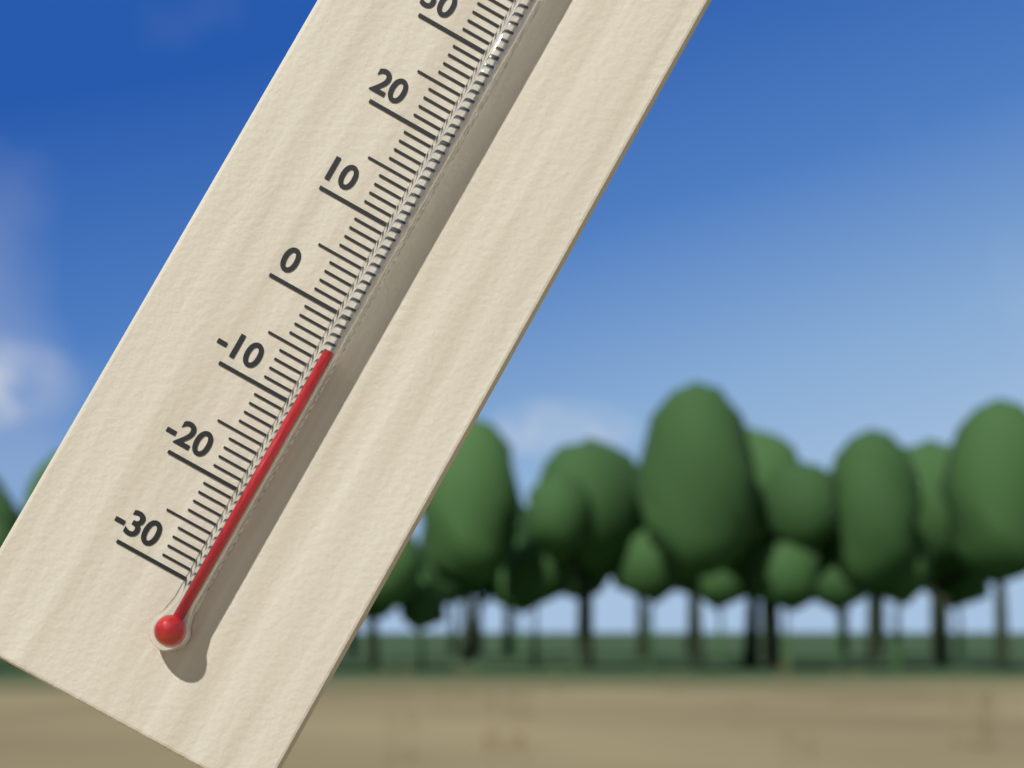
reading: -4 °C
